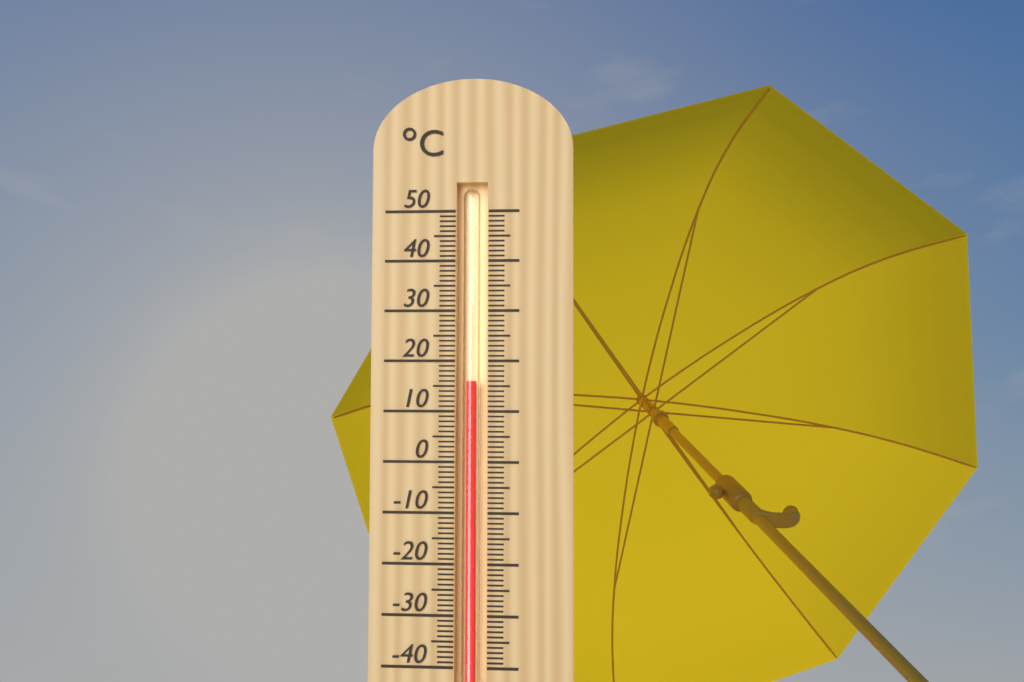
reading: 16 °C
